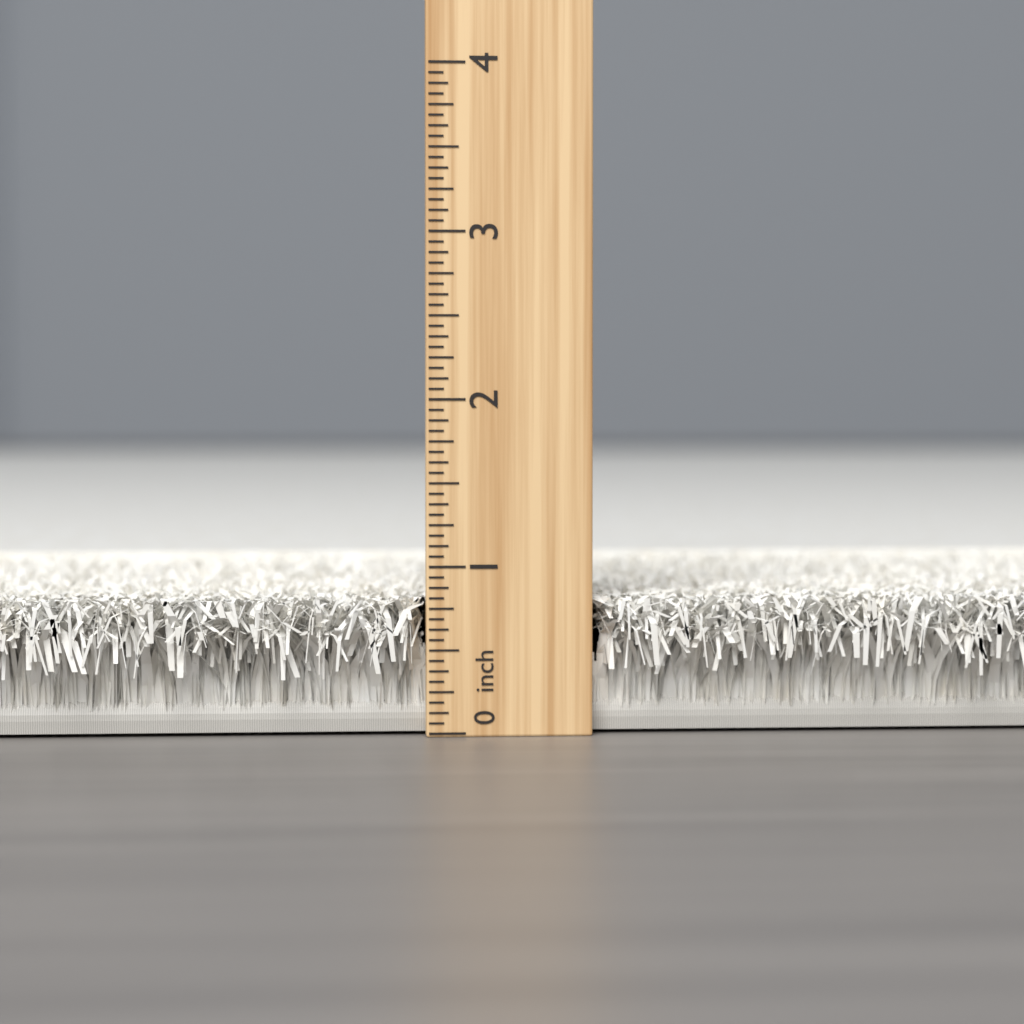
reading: 0.8125 inch
